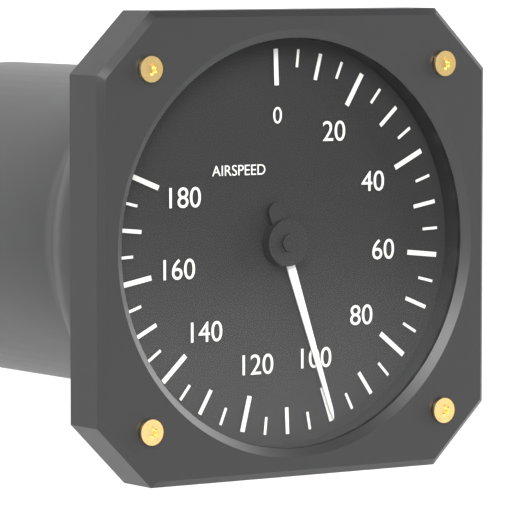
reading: 100 (no unit)
